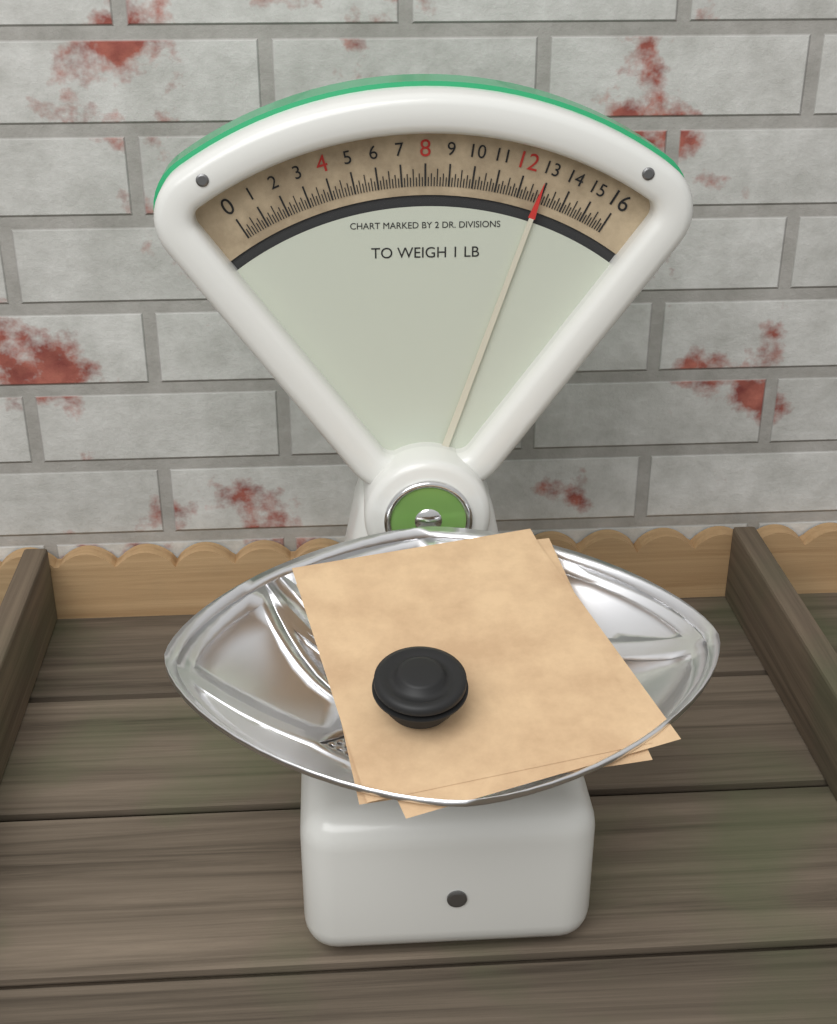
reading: 12.875 oz
